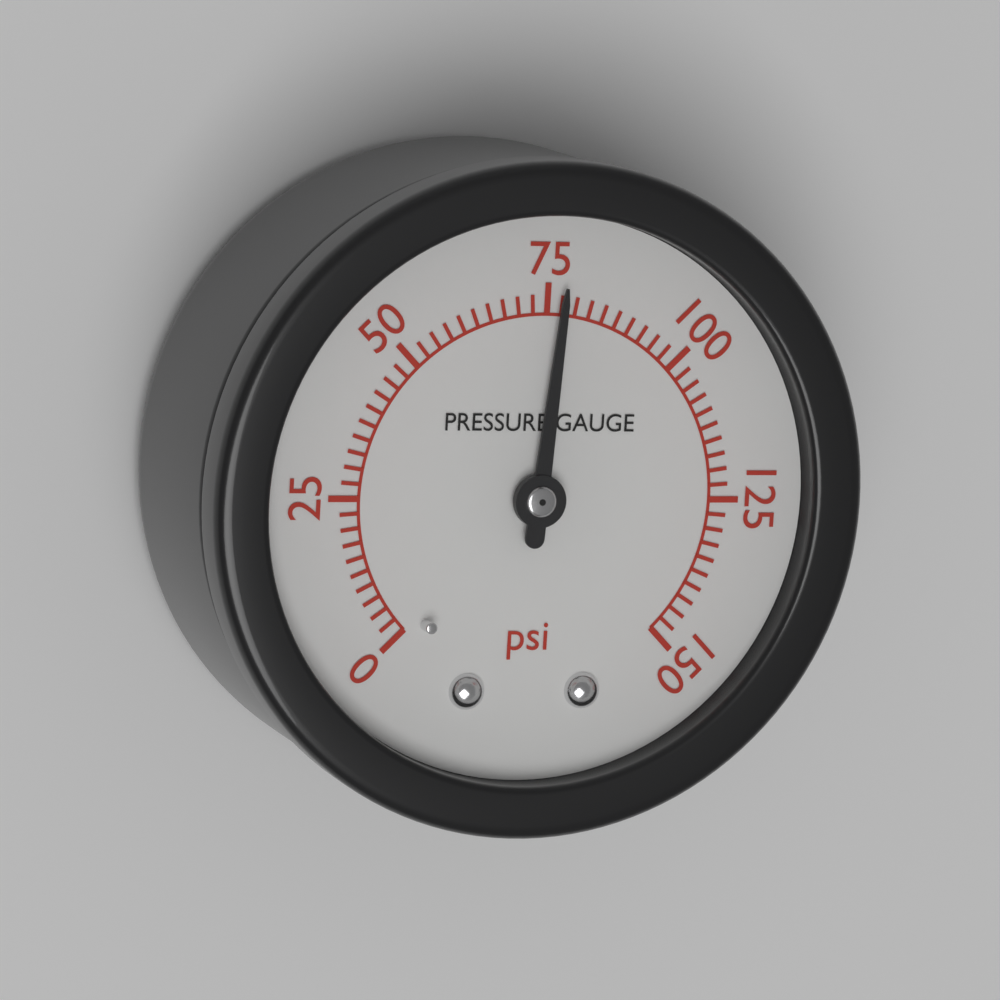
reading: 77.5 psi
